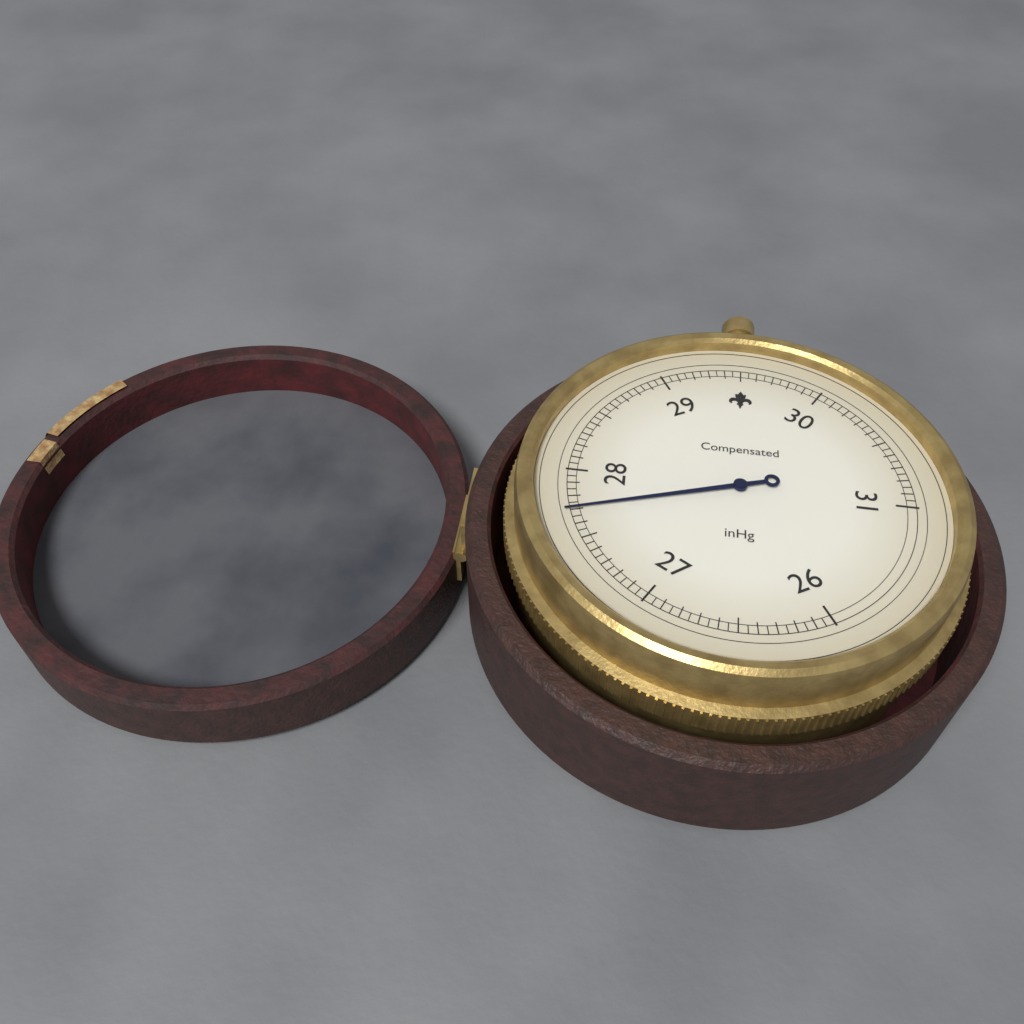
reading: 27.70 inHg
